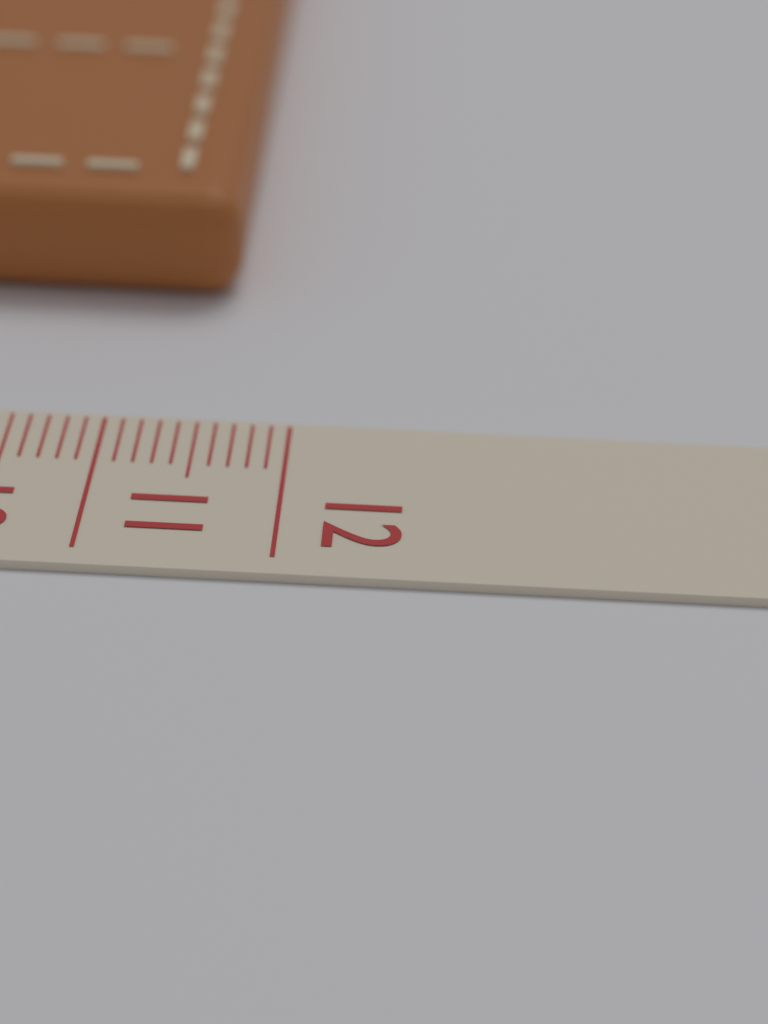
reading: 11.6 cm
